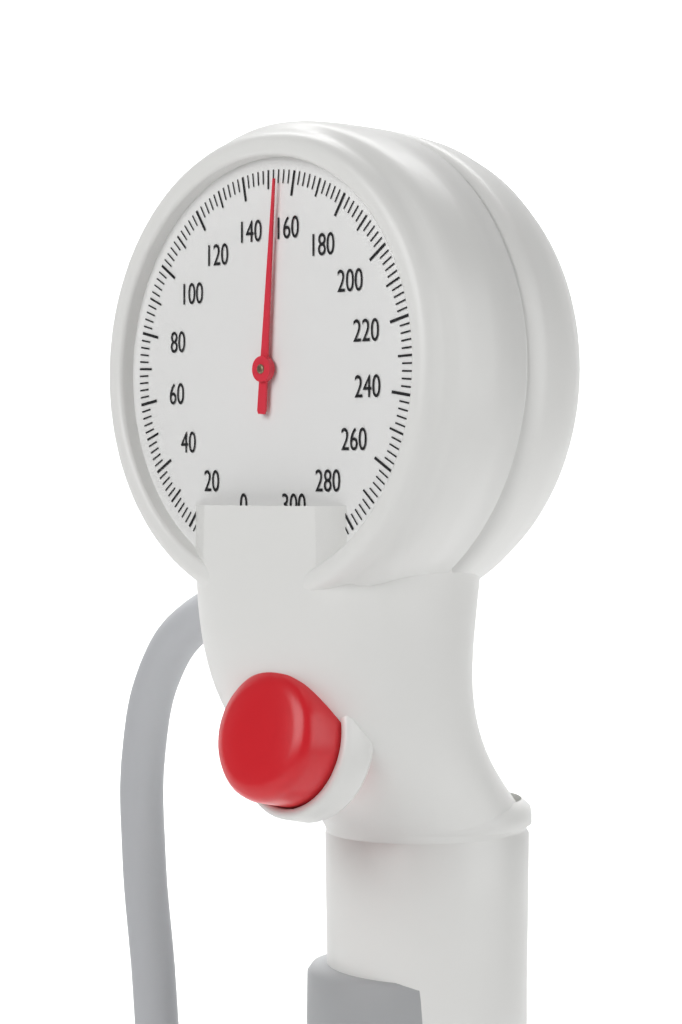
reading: 154 mmHg
